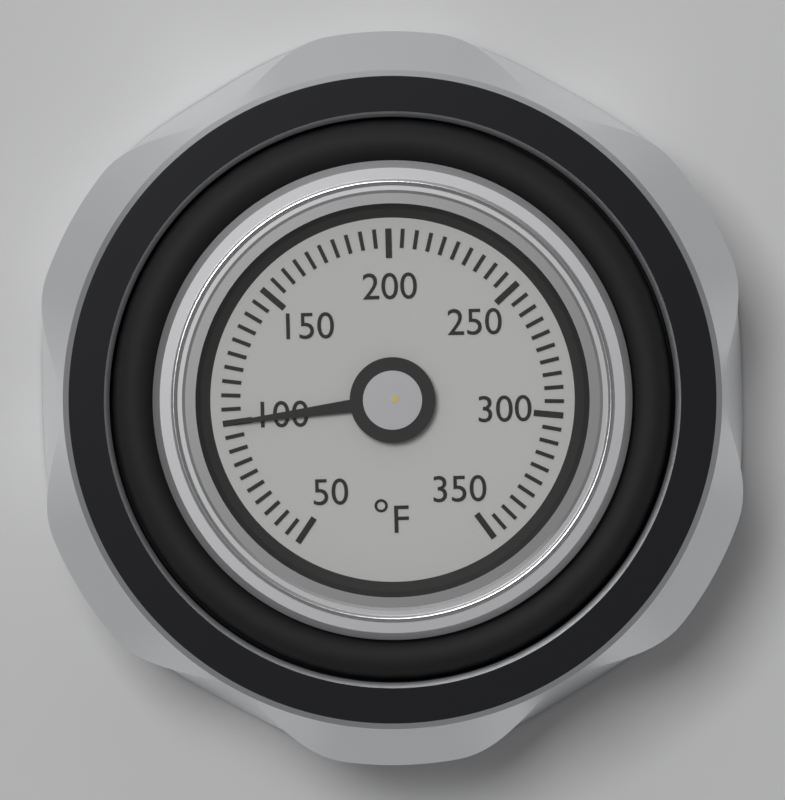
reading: 100 °F
